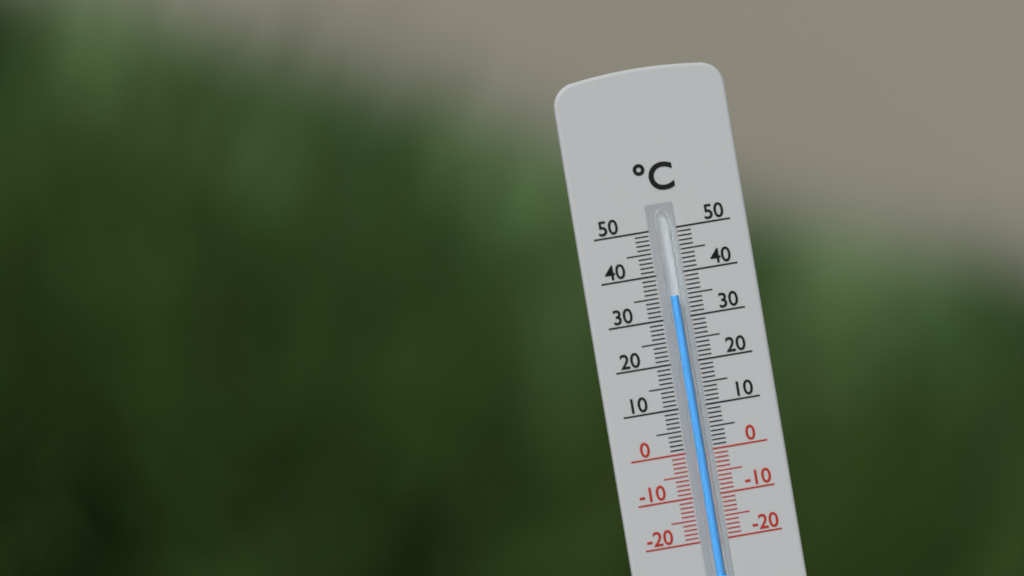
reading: 35 °C
